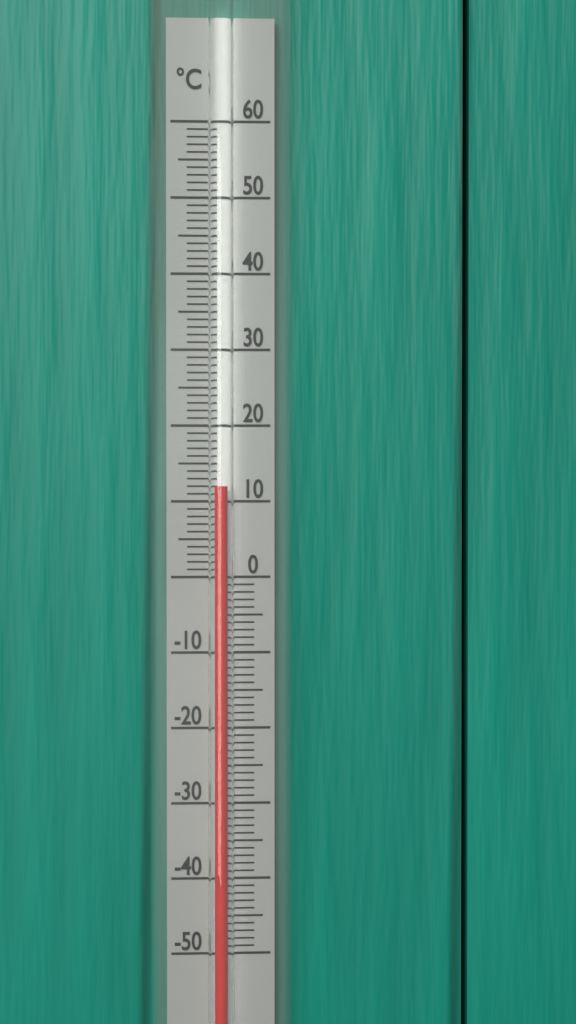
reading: 12 °C
